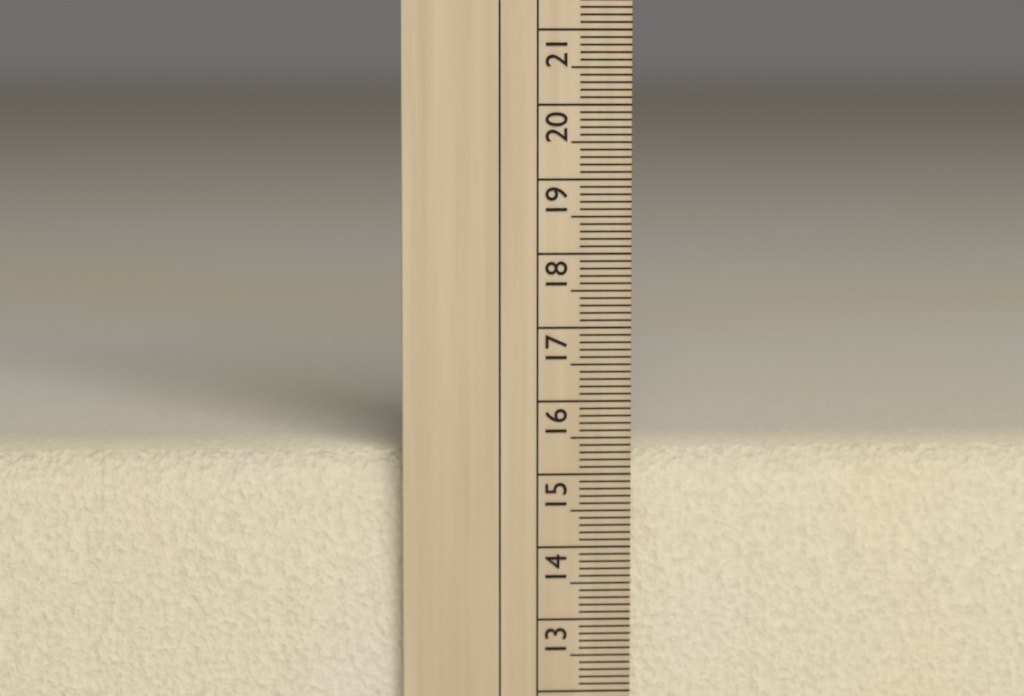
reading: 15.3 cm
